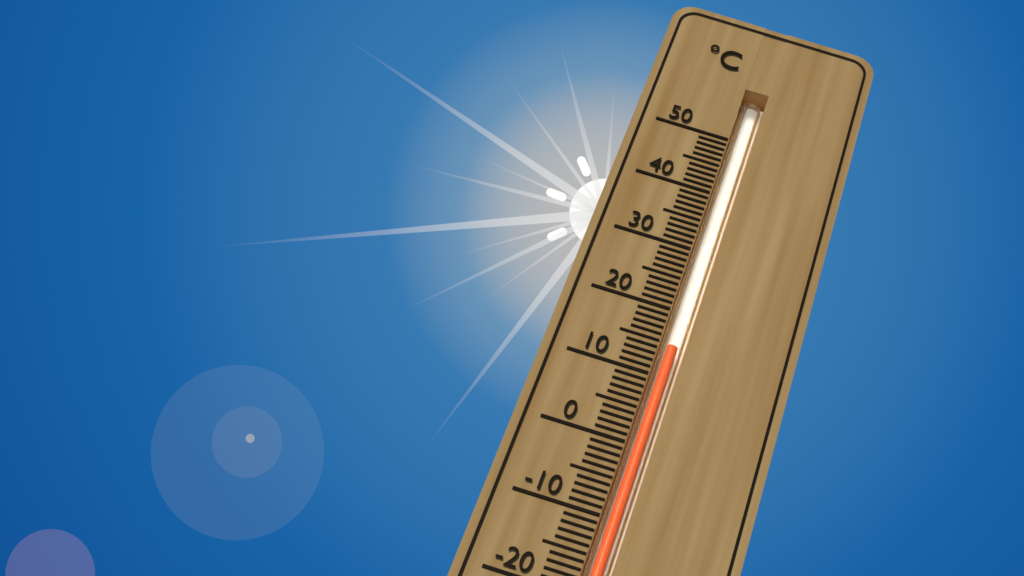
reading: 15 °C
